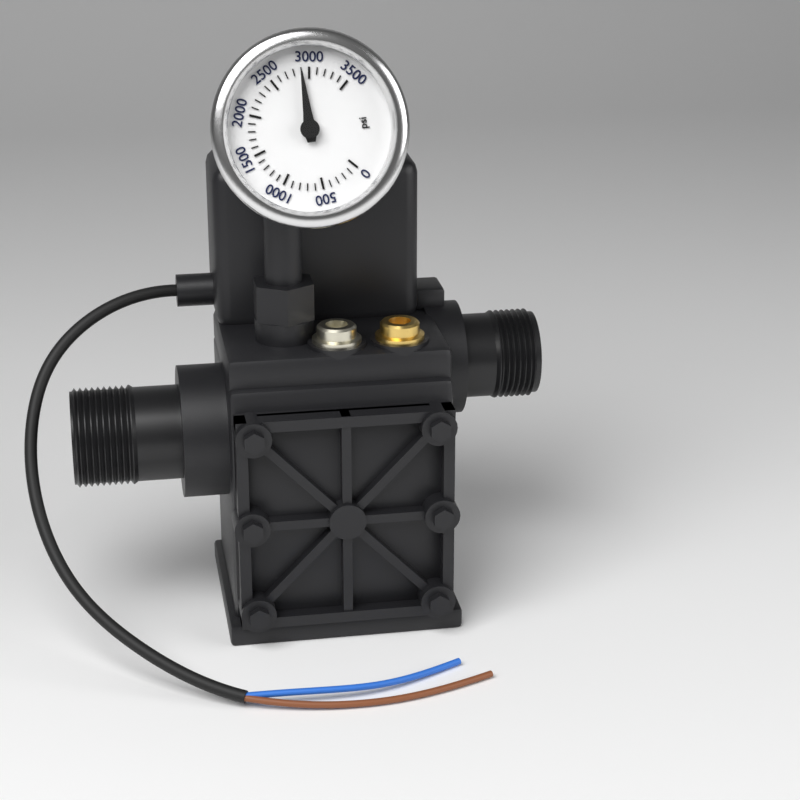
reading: 2900 psi
